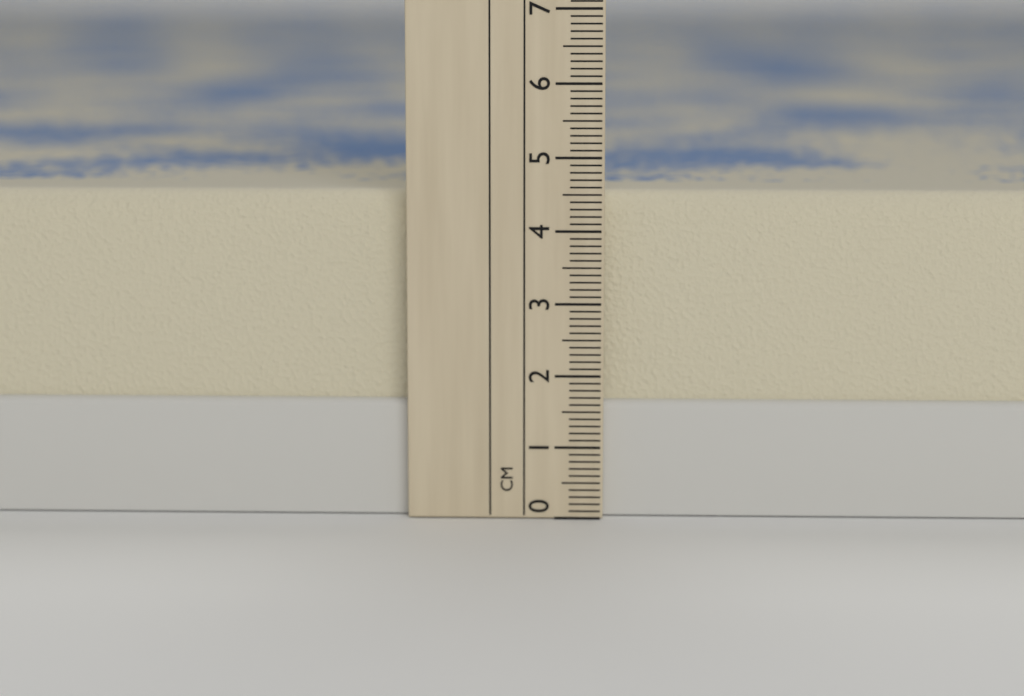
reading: 4.5 cm
